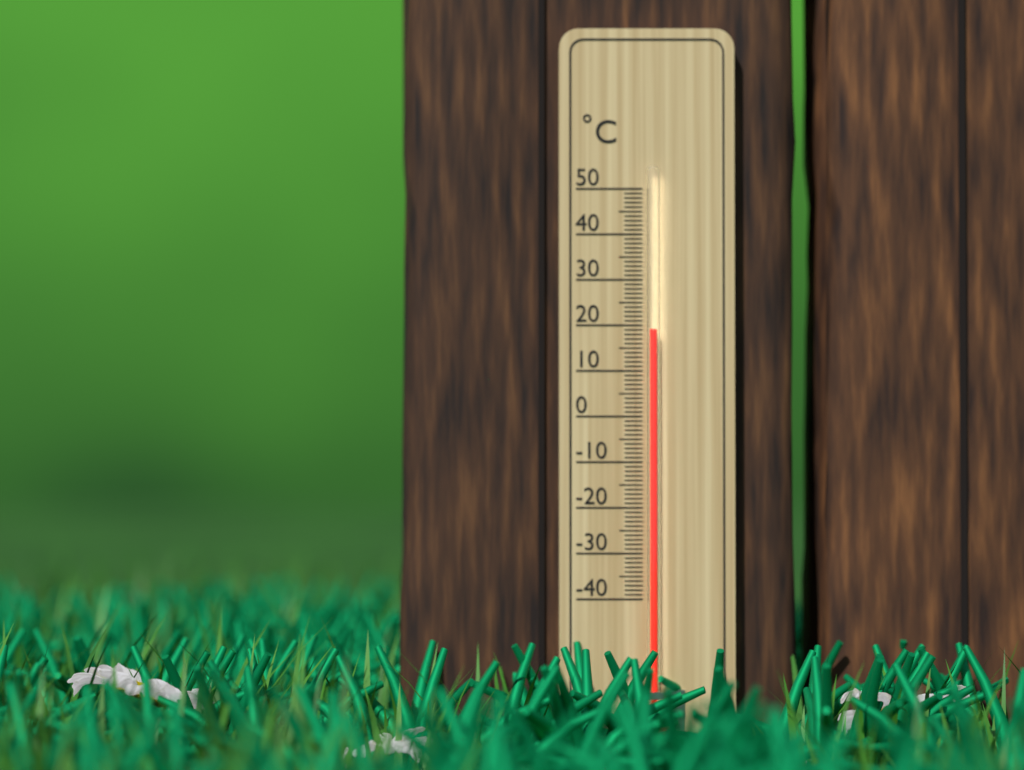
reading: 19 °C
